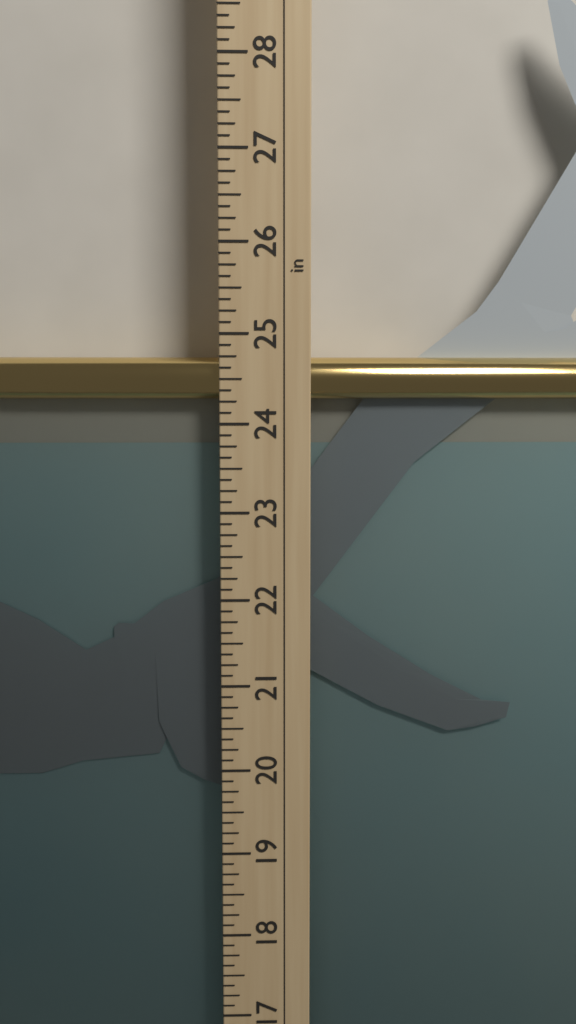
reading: 24.750 in
